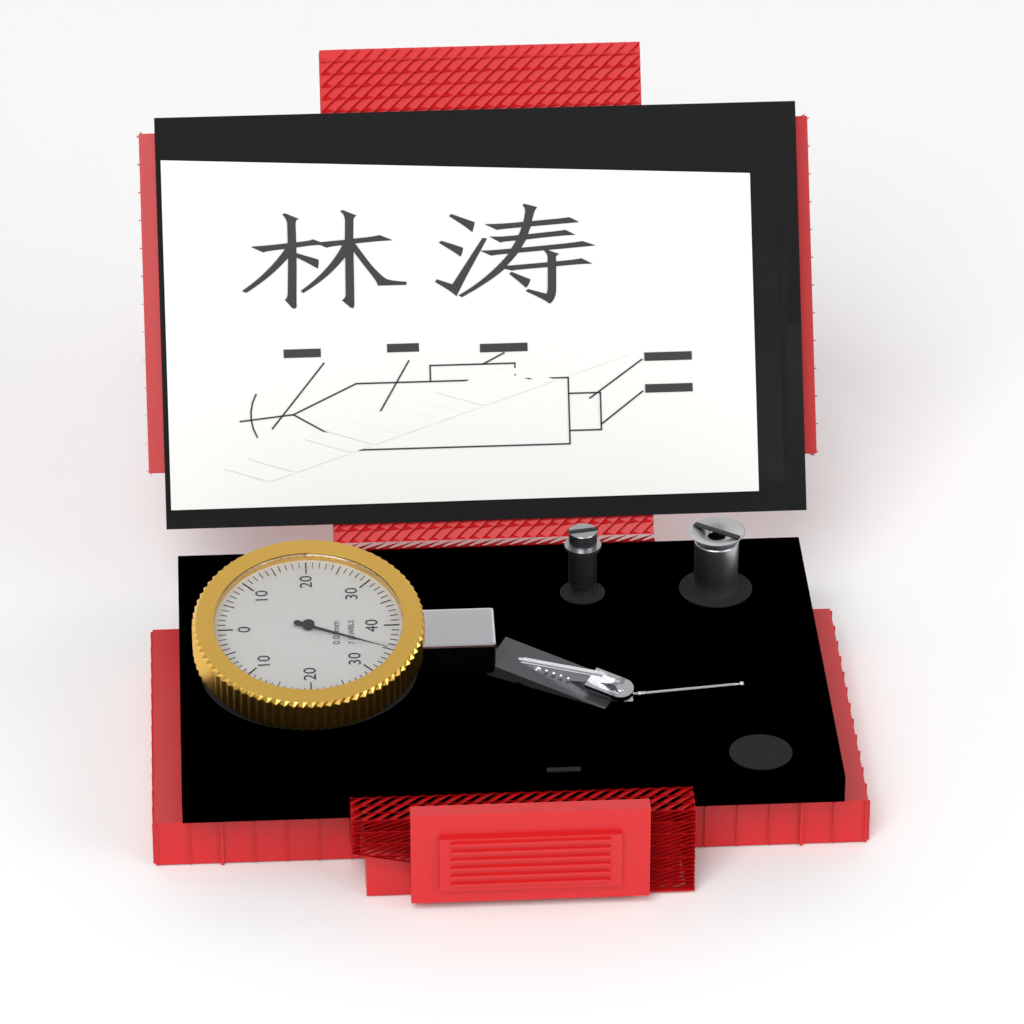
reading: 35 0.01mm
